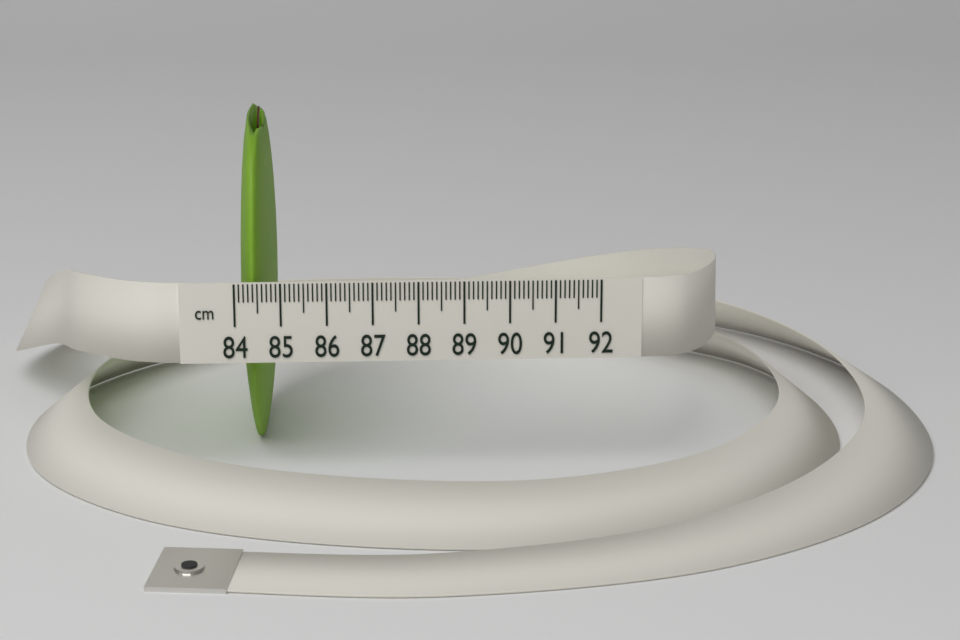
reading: 84.8 cm
